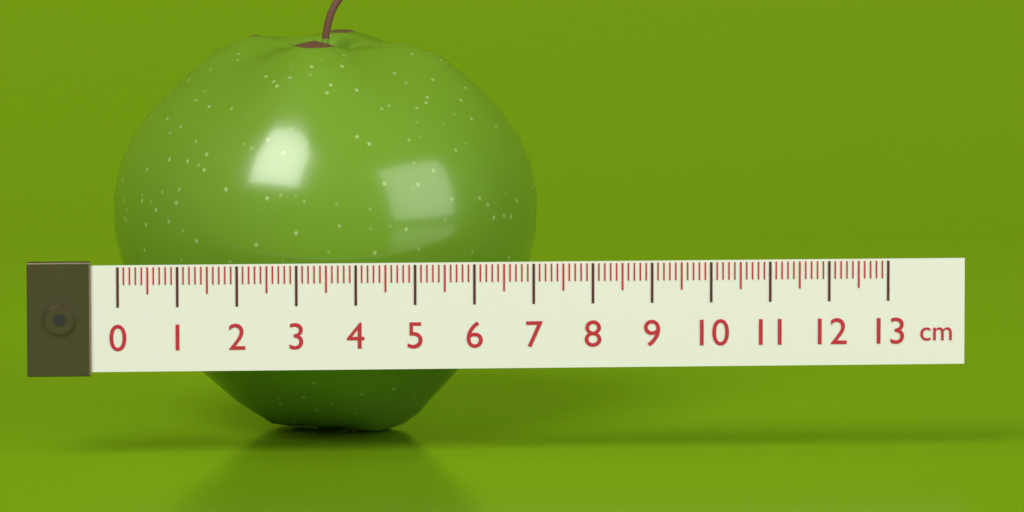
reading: 7.3 cm
